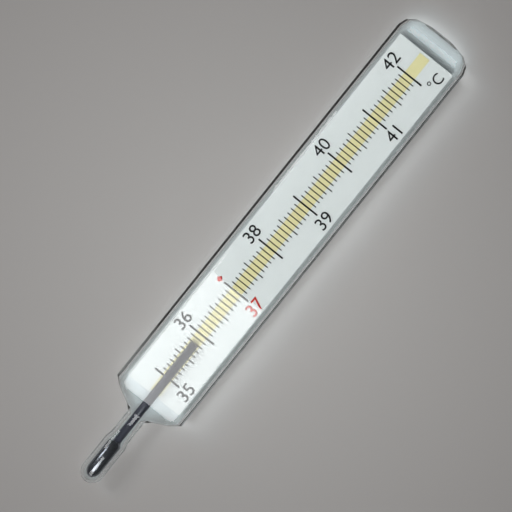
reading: 35.8 °C
